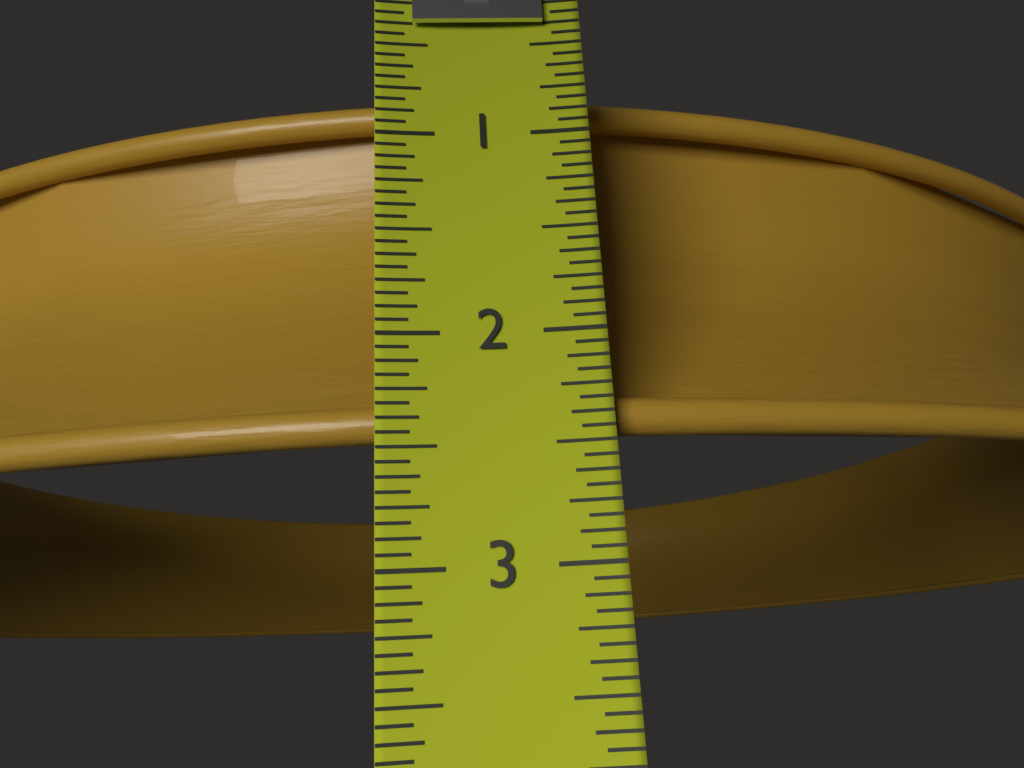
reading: 2.4375 in
